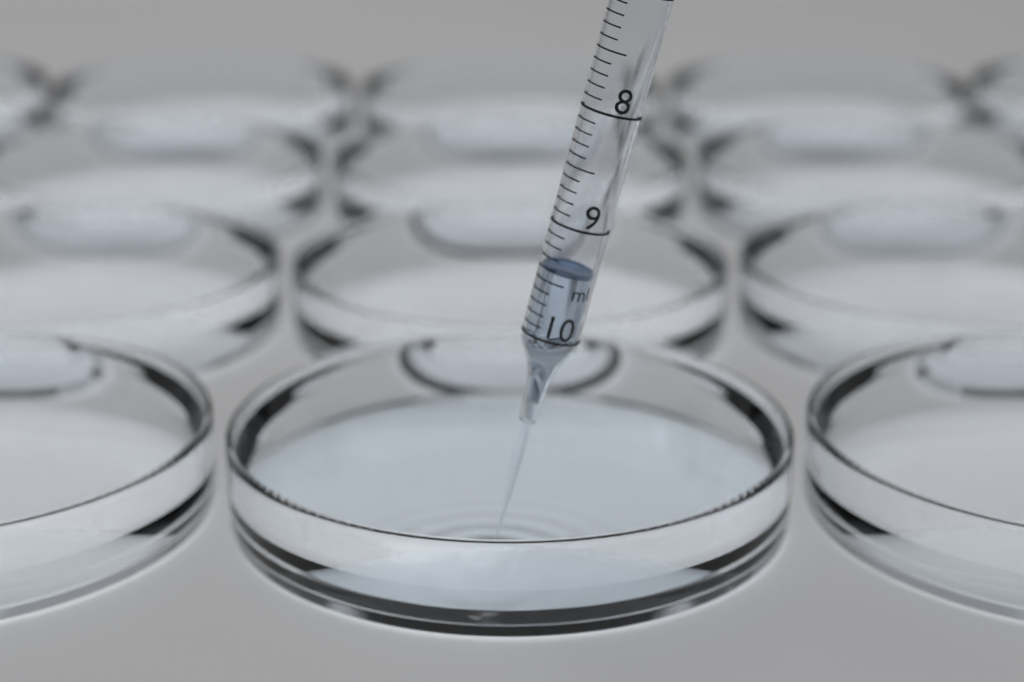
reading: 9.4 ml
